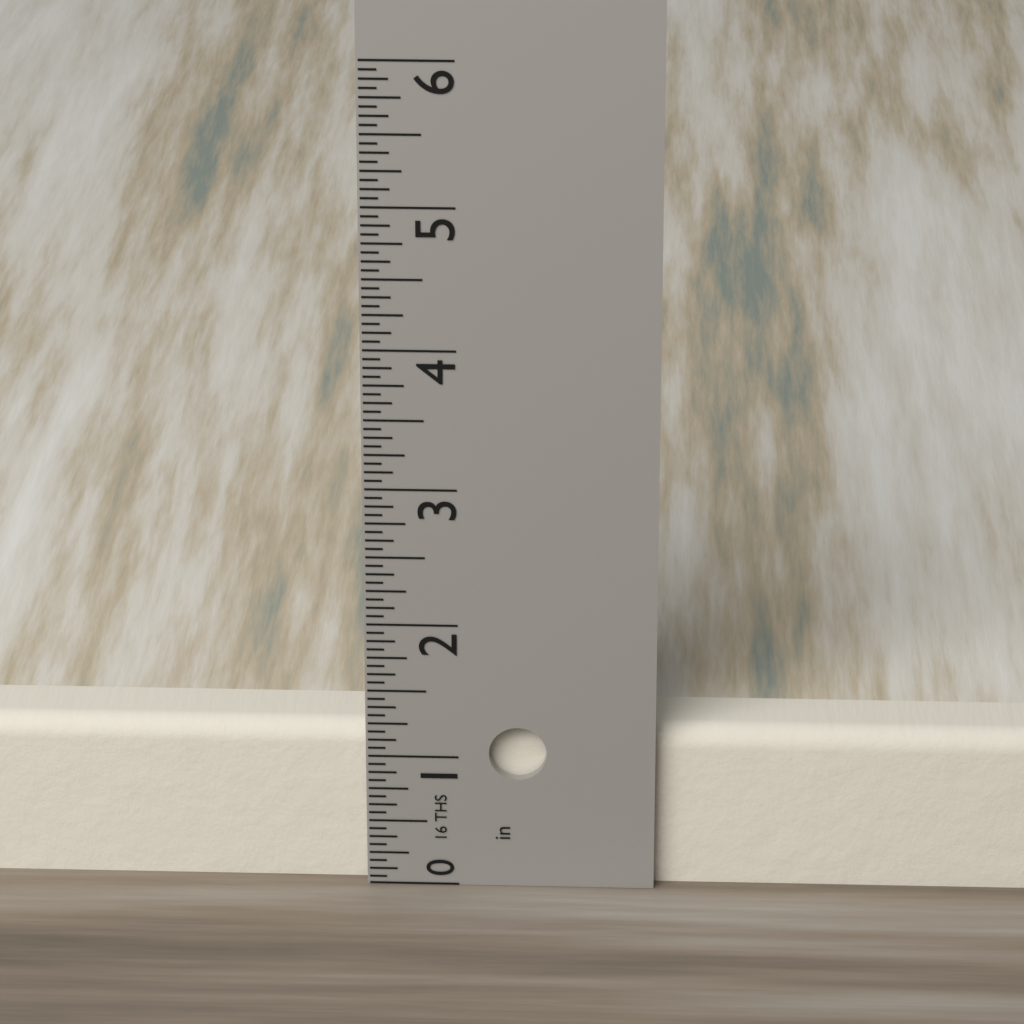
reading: 1.1875 in
